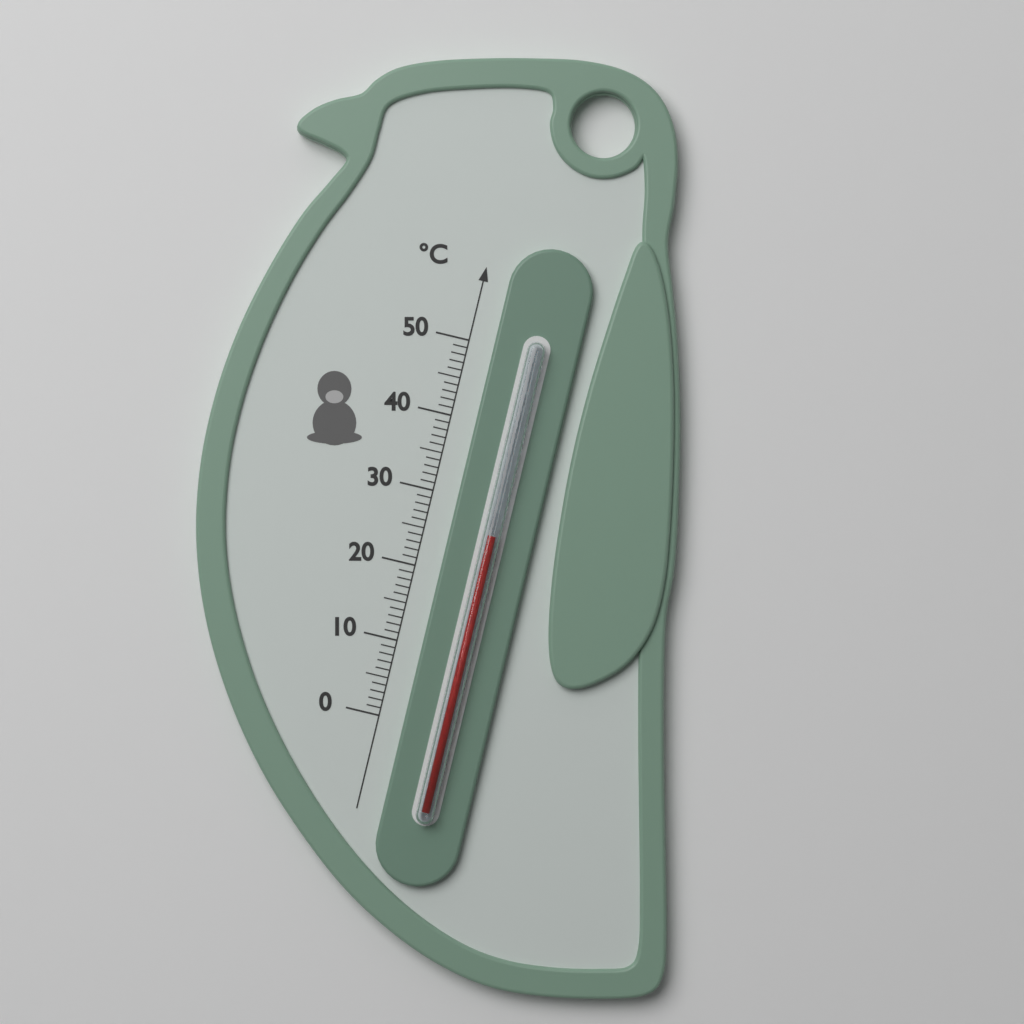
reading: 26 °C
